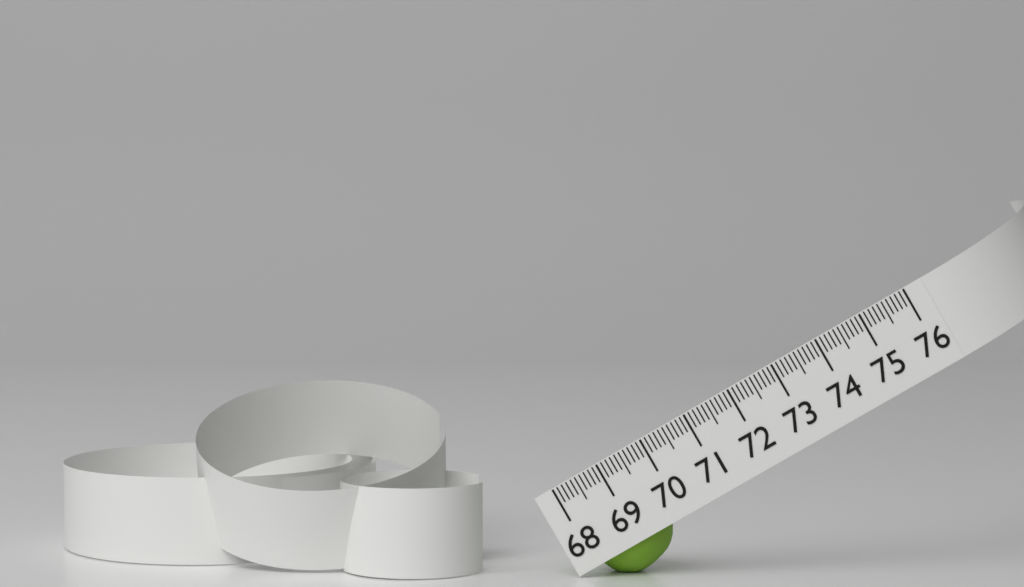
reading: 69.8 (no unit)
